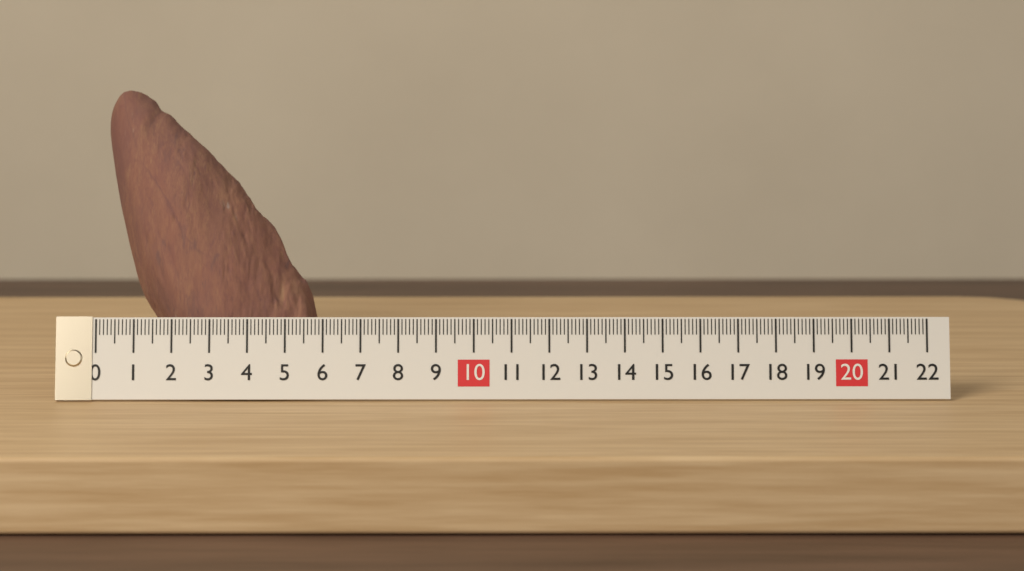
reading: 5.8 (no unit)
